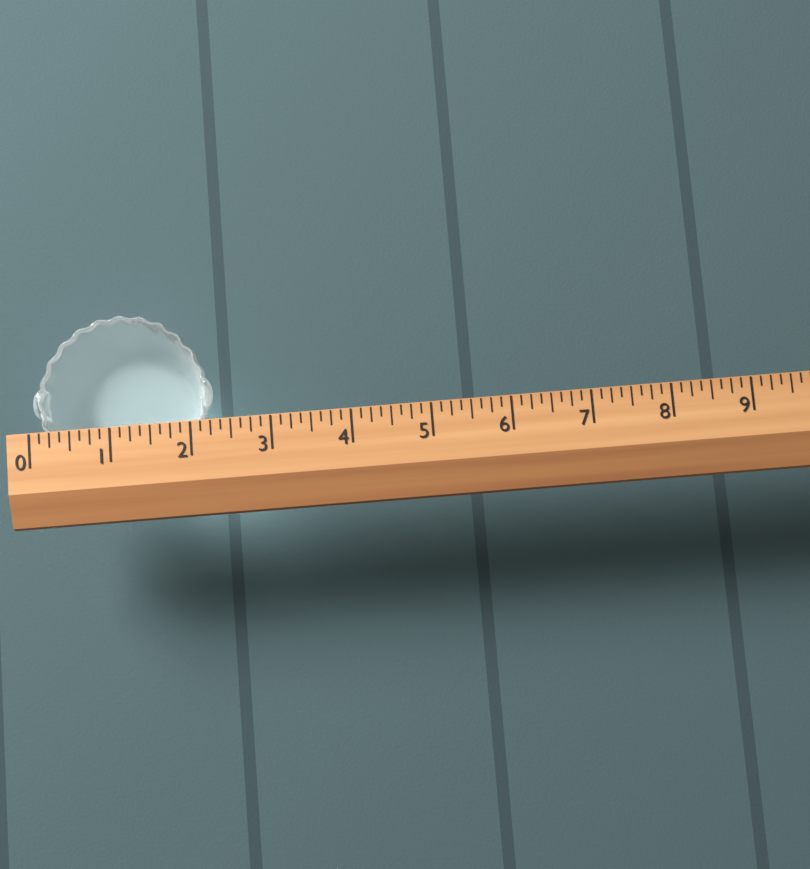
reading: 2.250 (no unit)
